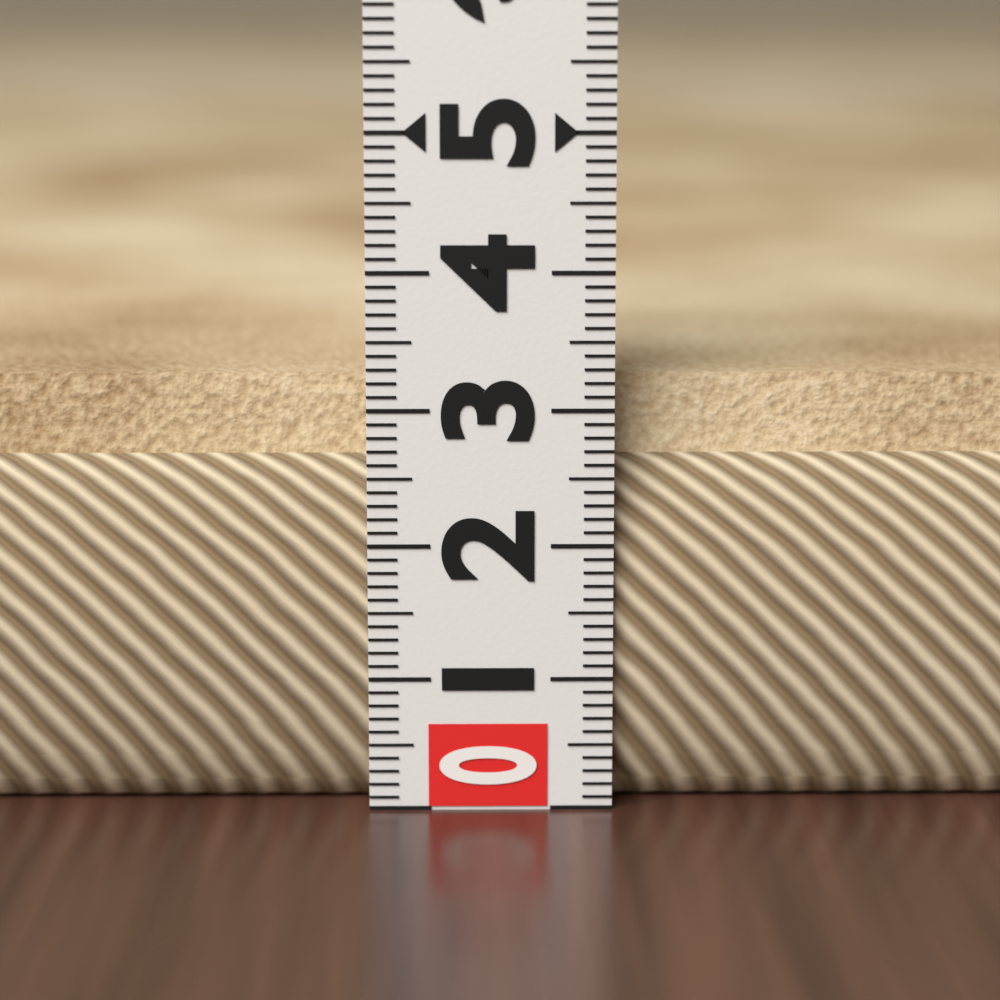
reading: 3.2 (no unit)
